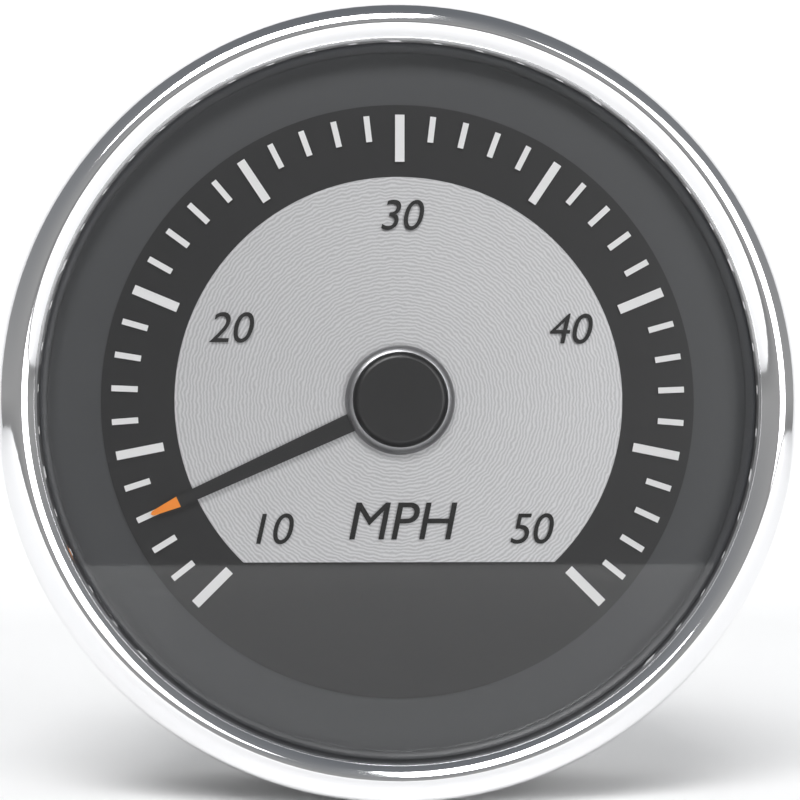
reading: 13 mph
